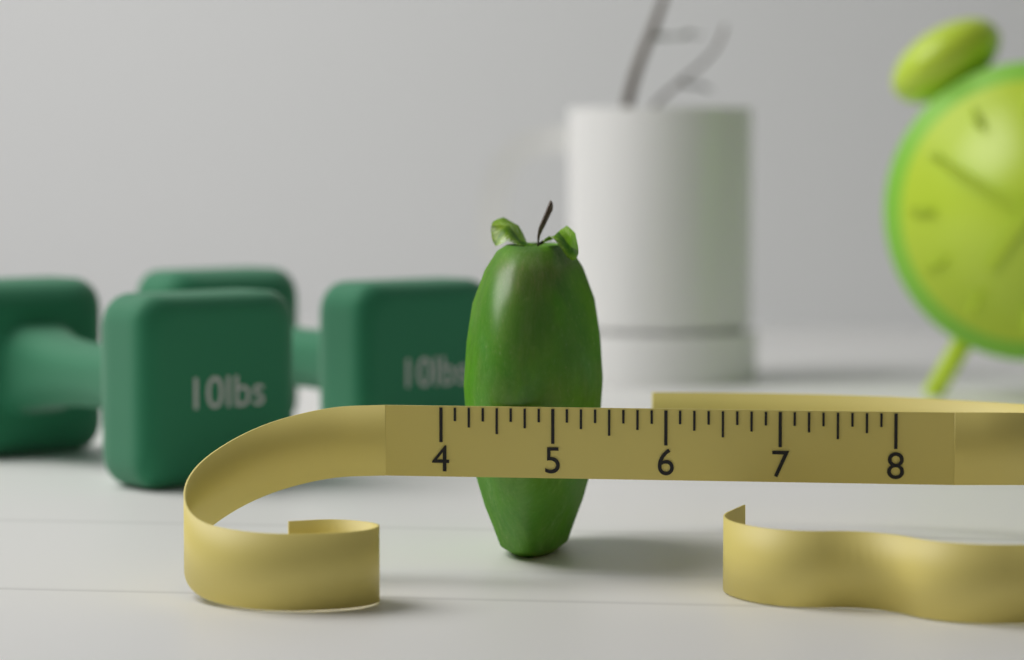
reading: 5.250 (no unit)
